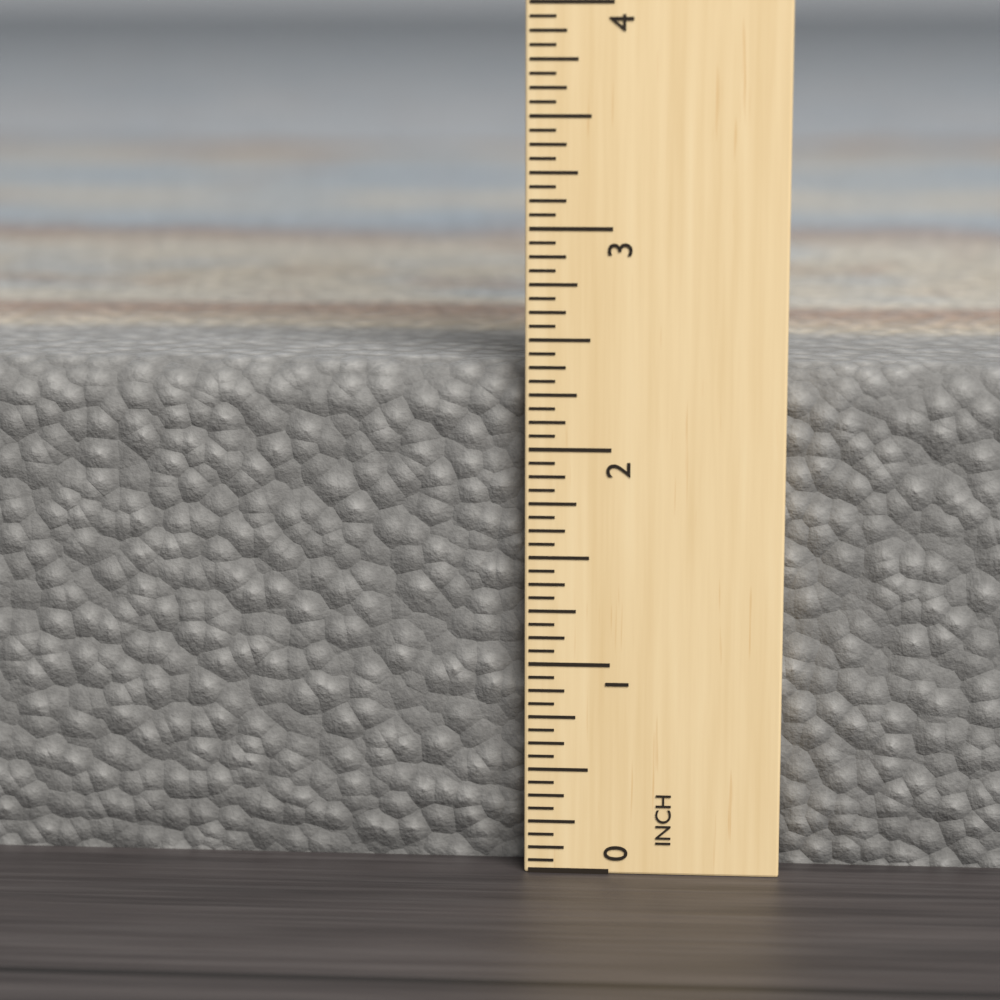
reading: 2.3750 in
